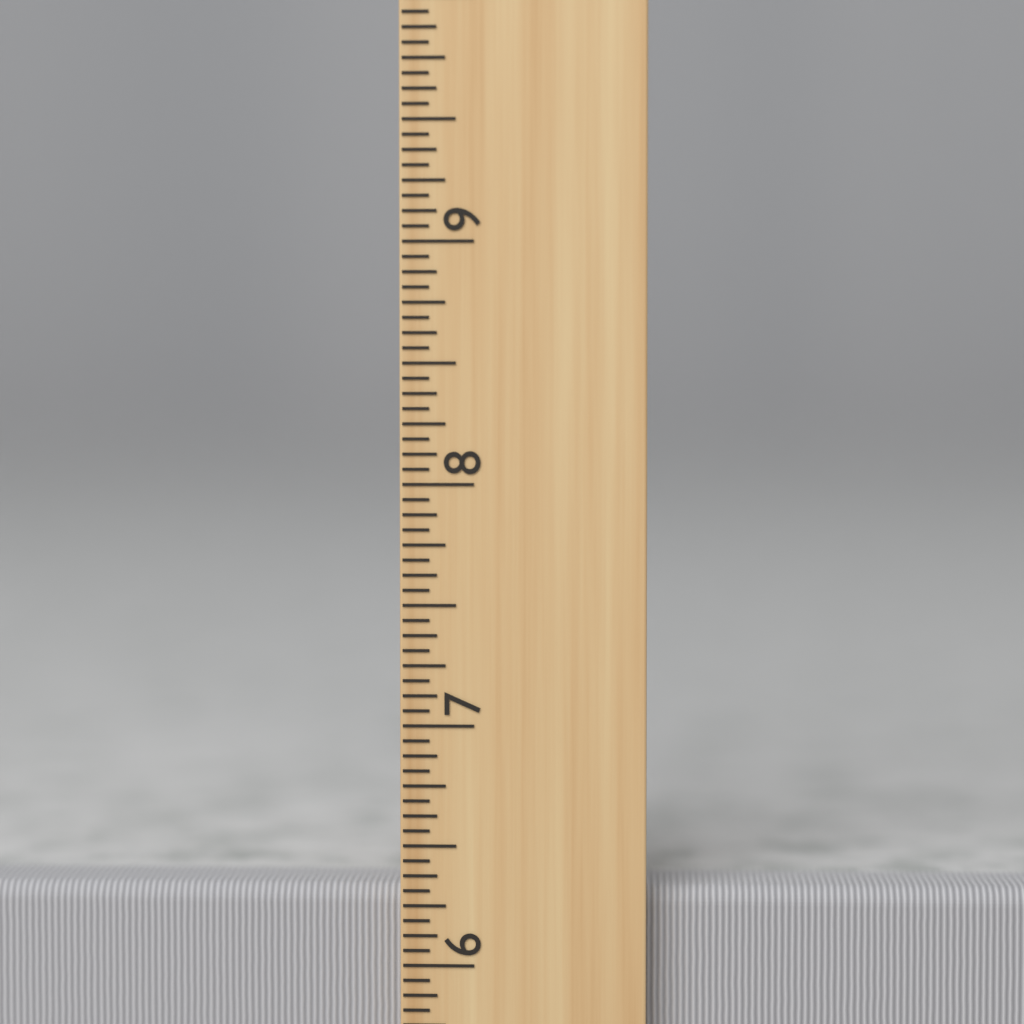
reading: 6.3125 inch
